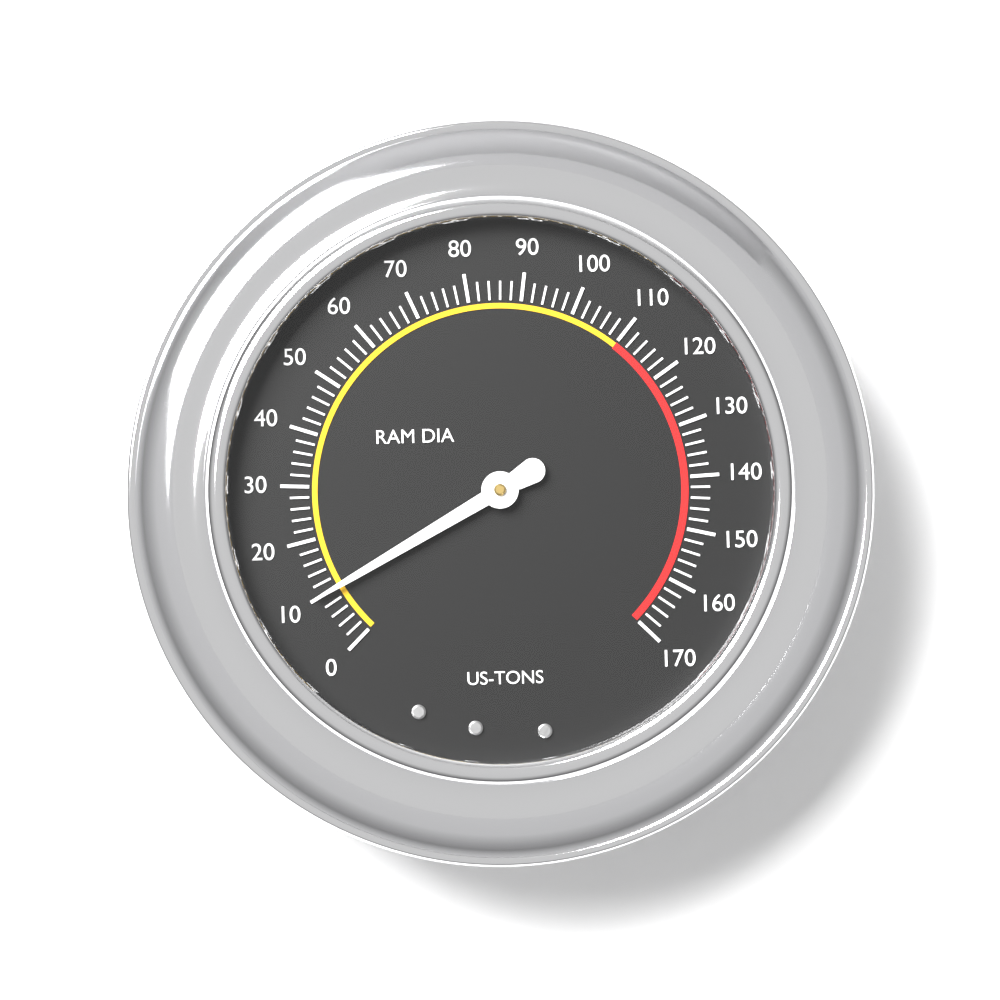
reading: 10 US-TONS
